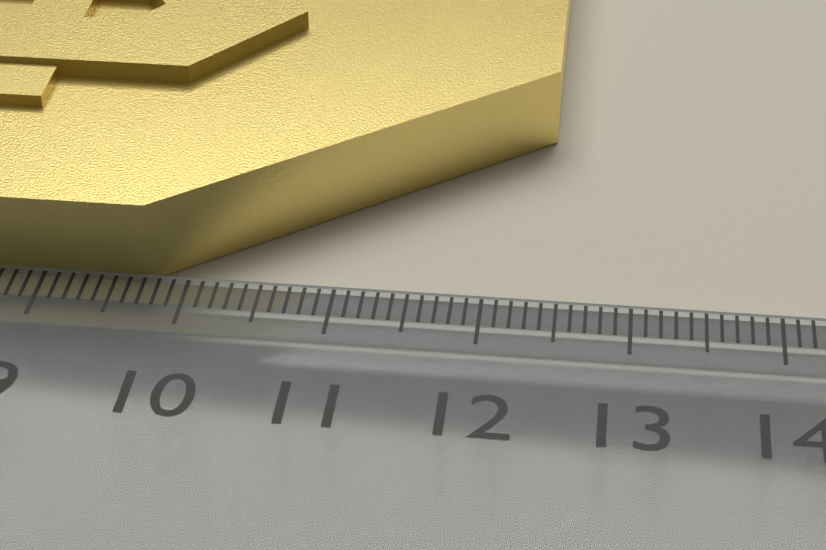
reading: 12.4 cm
